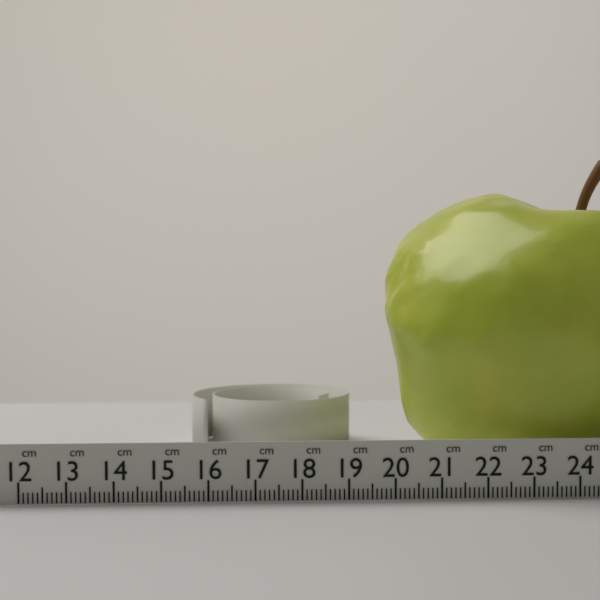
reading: 20.0 cm
